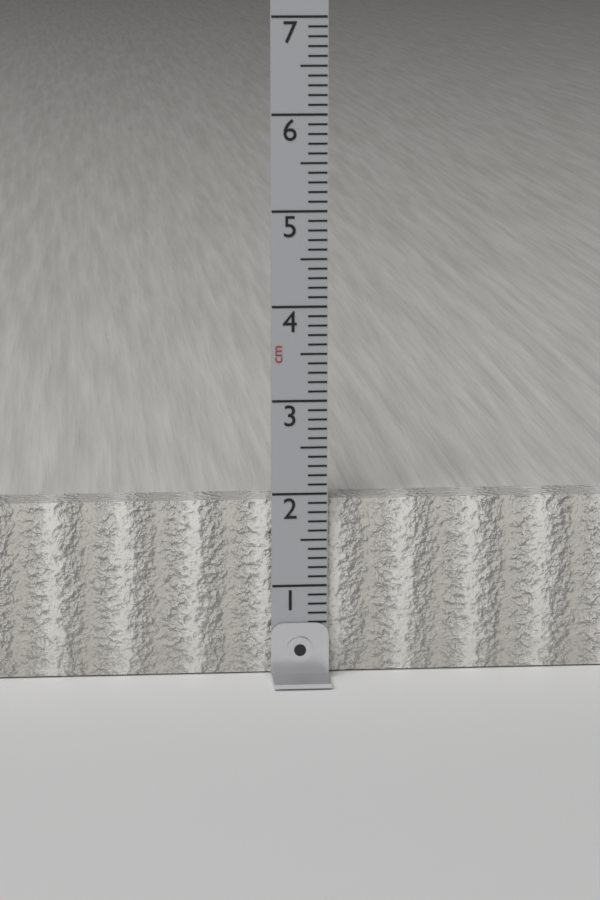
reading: 1.9 cm
